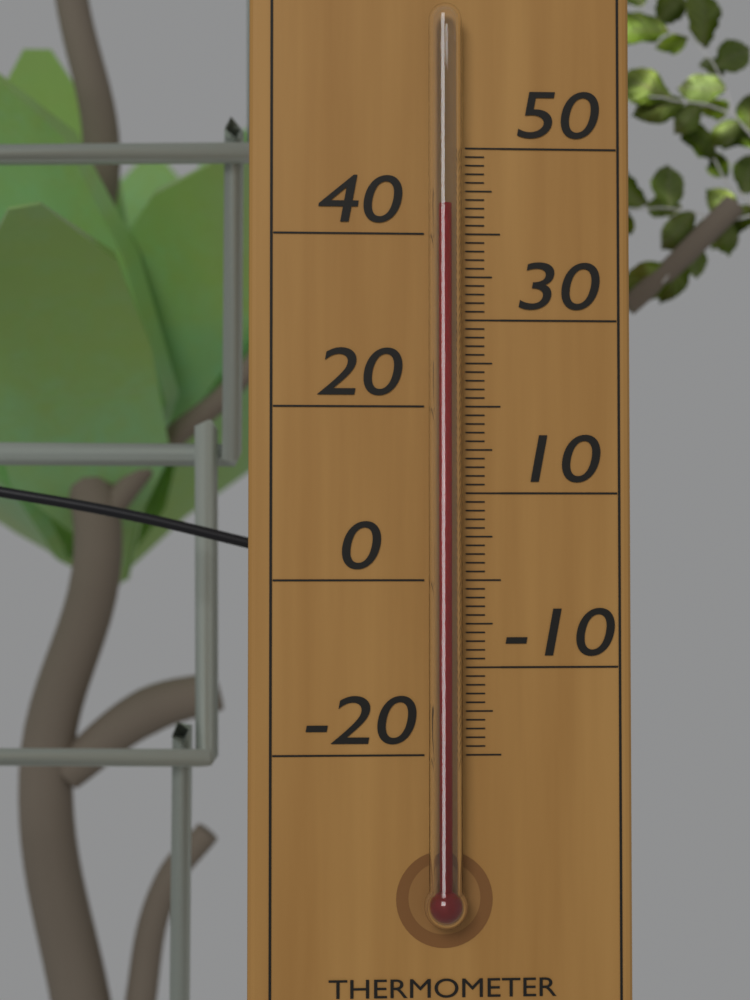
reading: 43 °C
